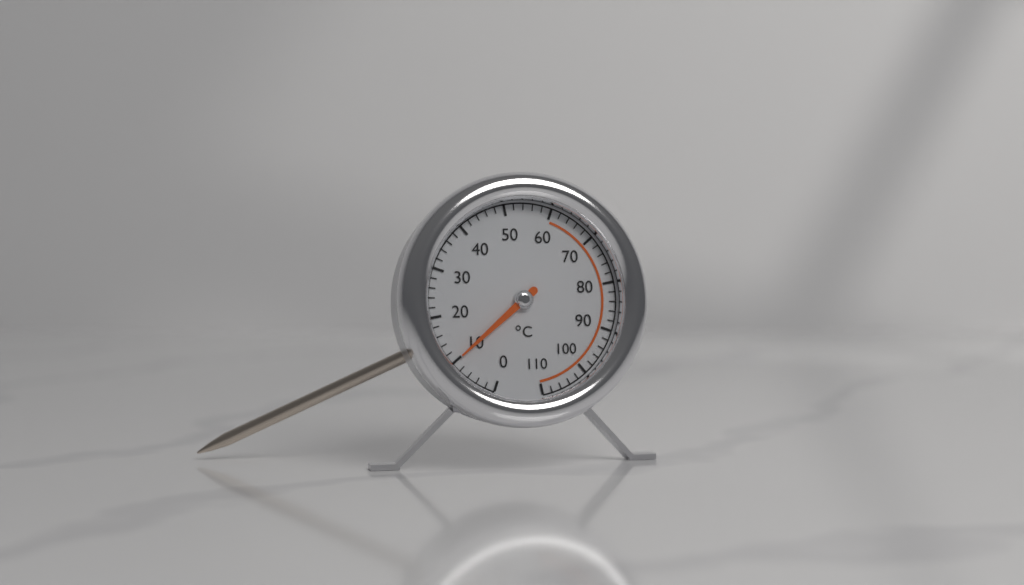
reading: 10 °C
